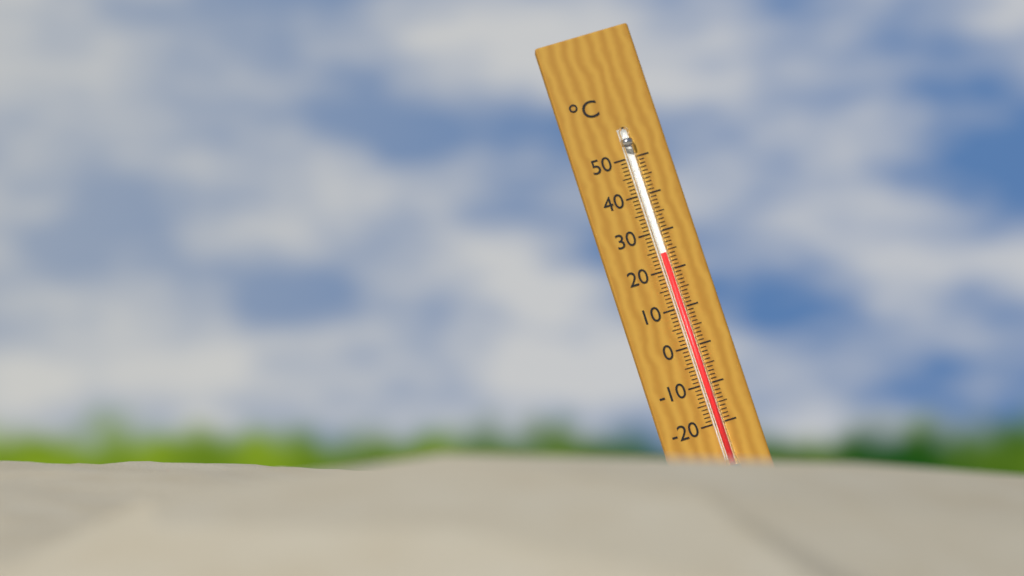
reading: 24 °C
